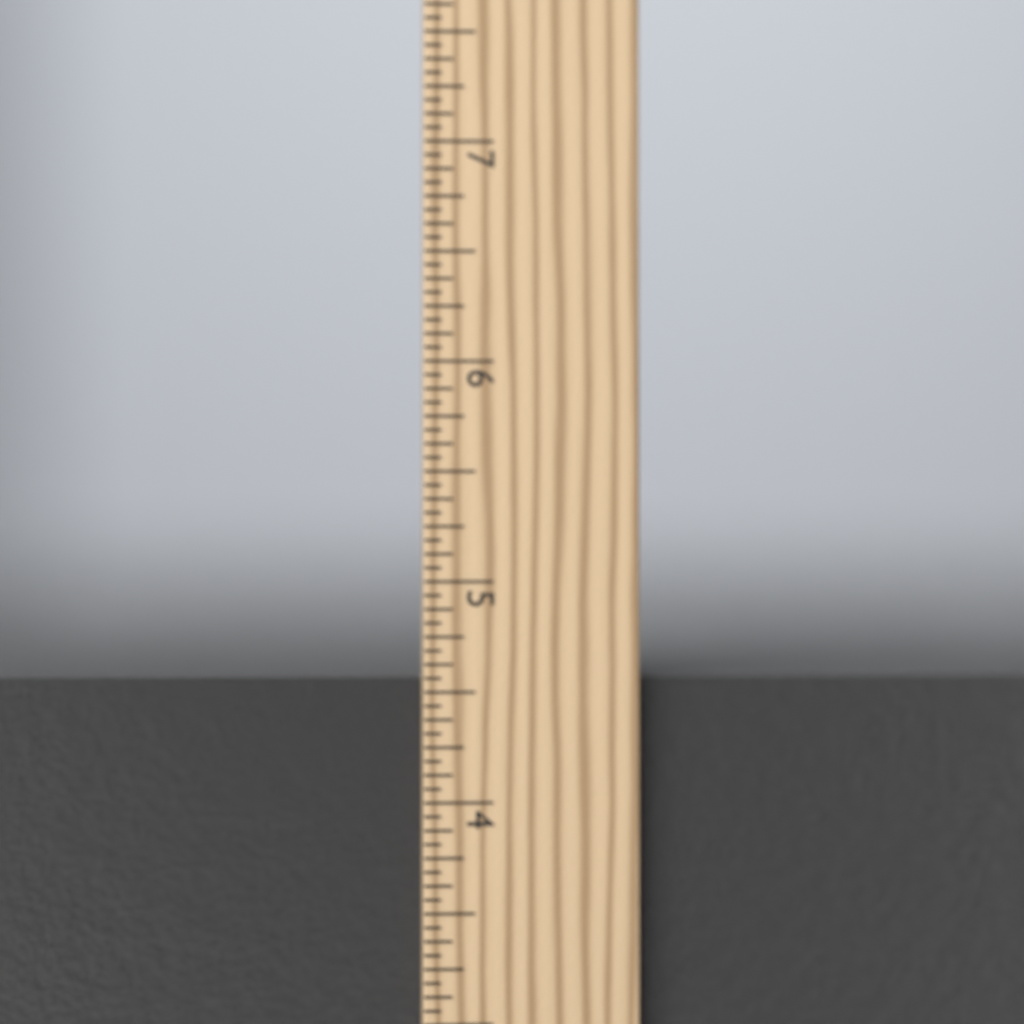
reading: 4.5625 in
